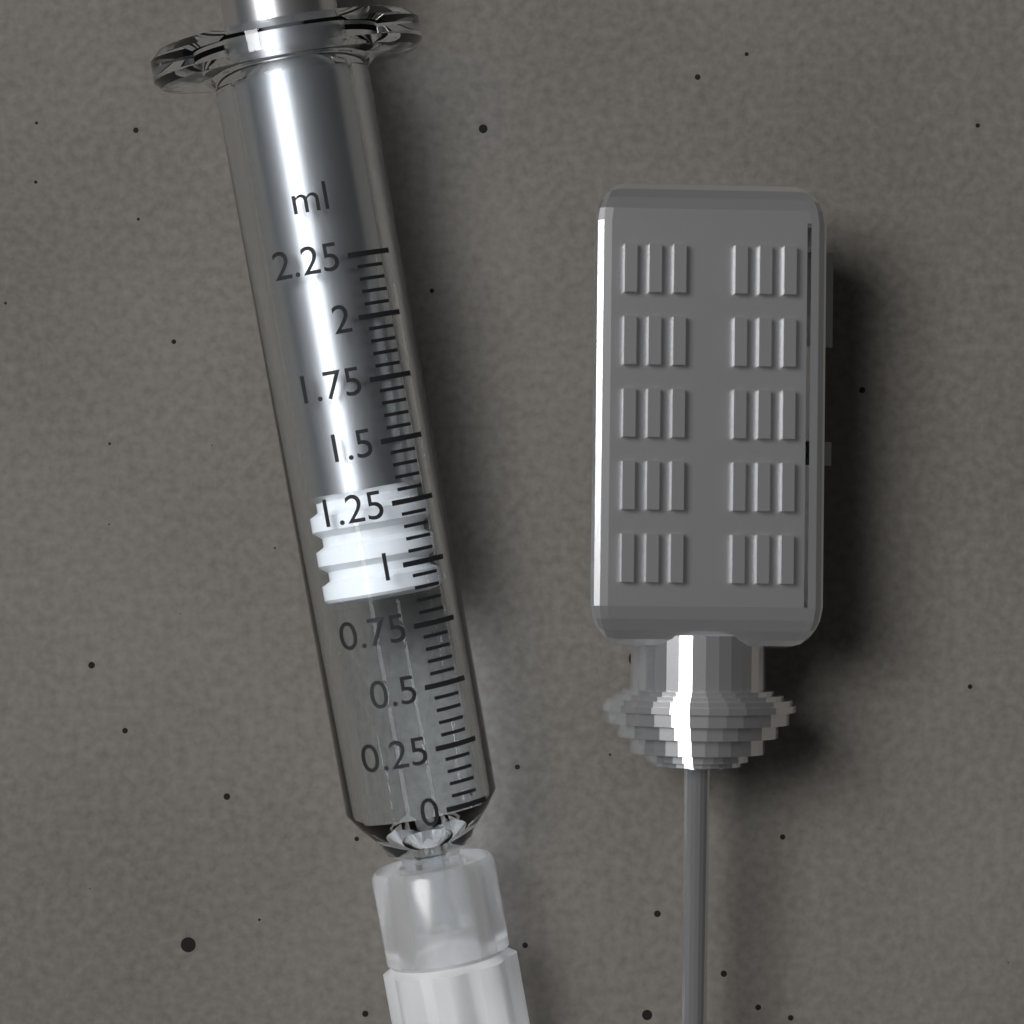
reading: 0.90 ml
